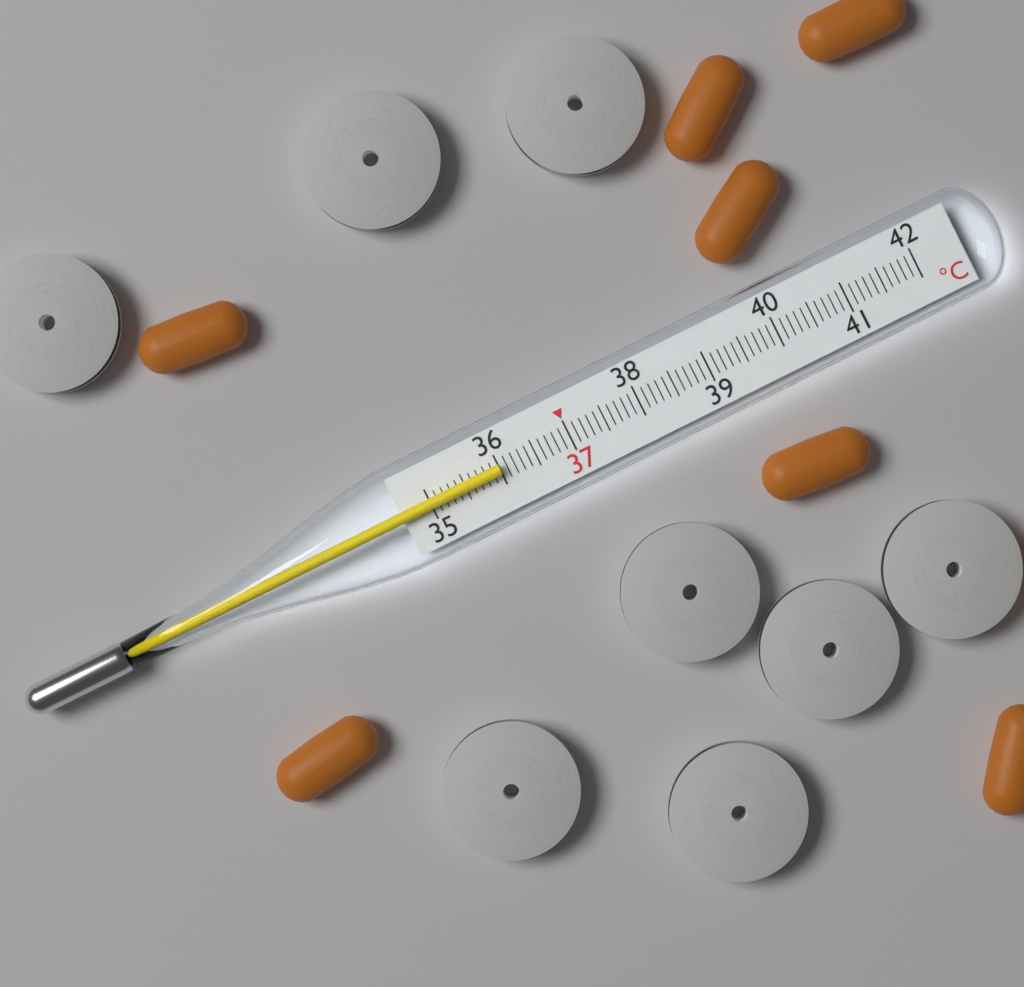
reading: 36.0 °C
